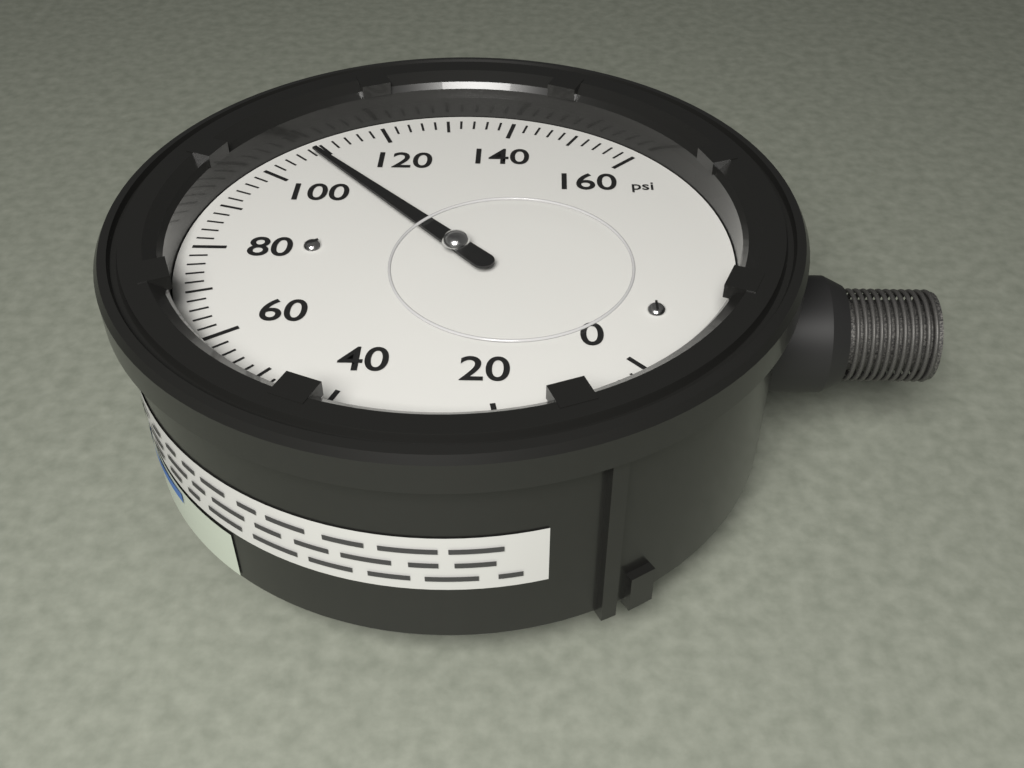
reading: 108 psi
